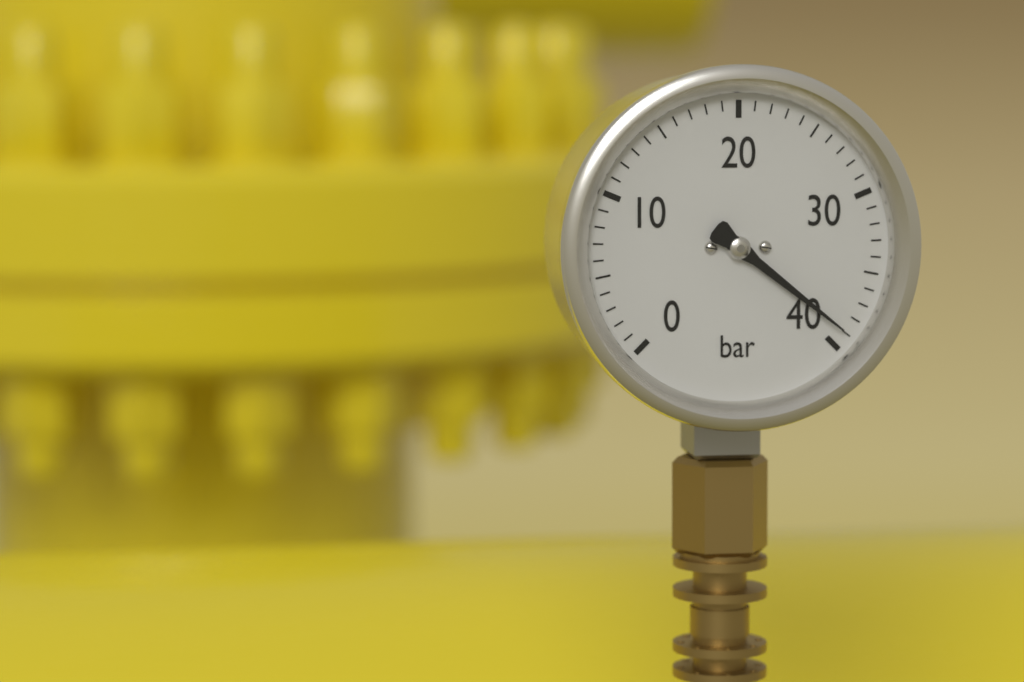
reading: 39 bar
